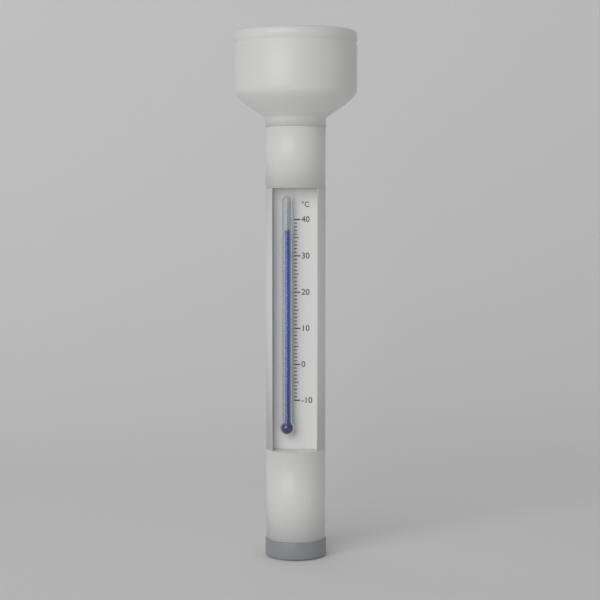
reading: 37 °C
